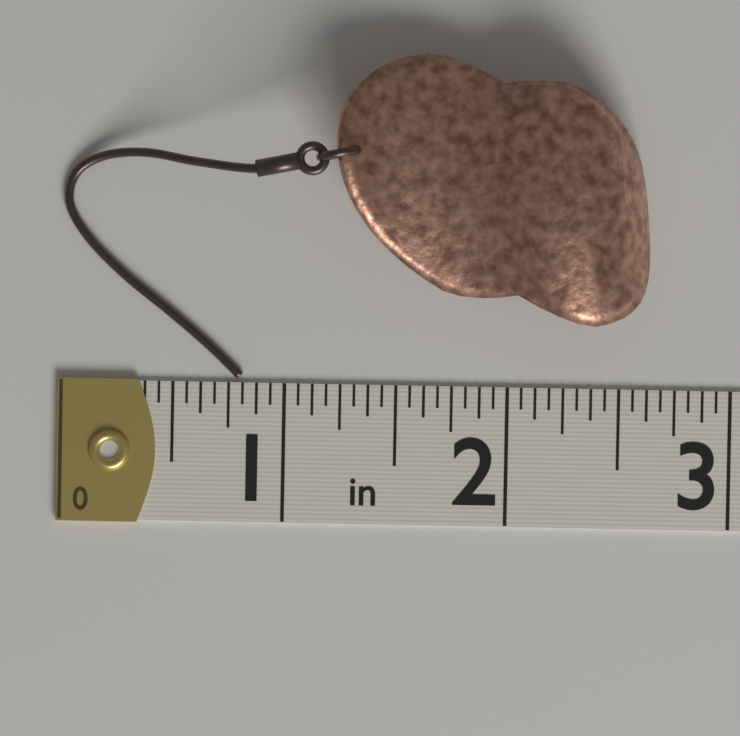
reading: 2.6250 in
